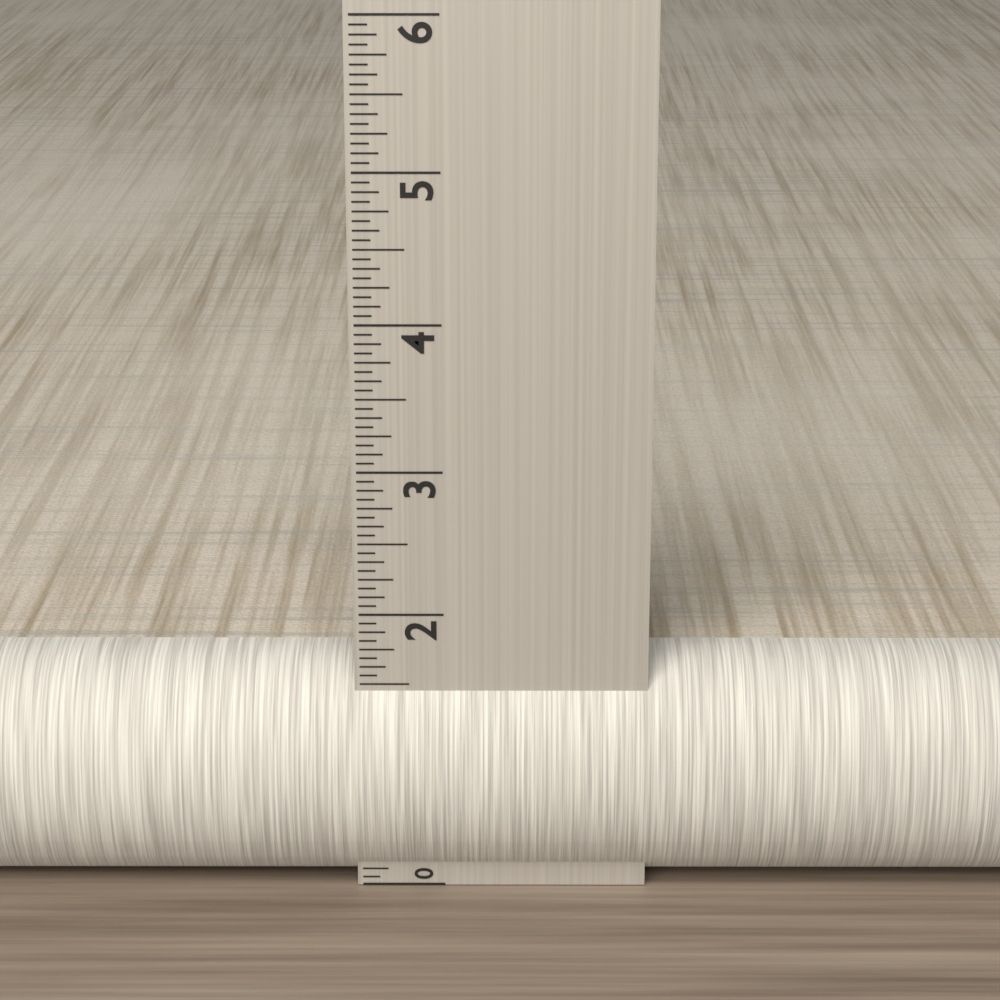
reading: 1.6250 in
